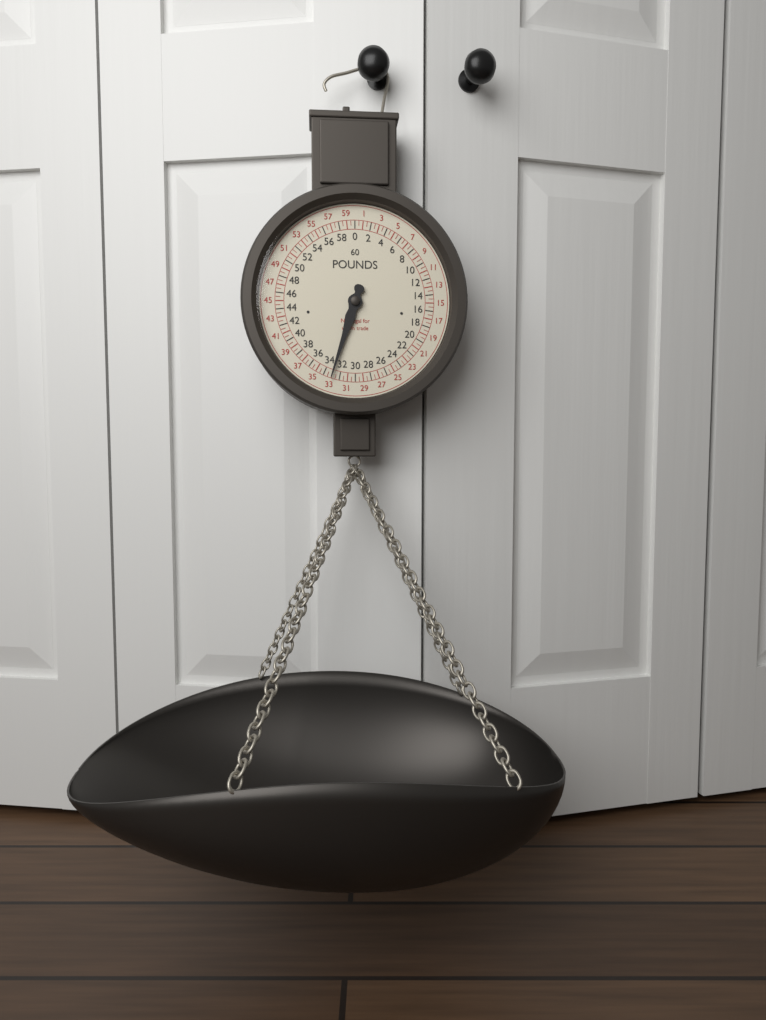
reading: 33.0 lb
